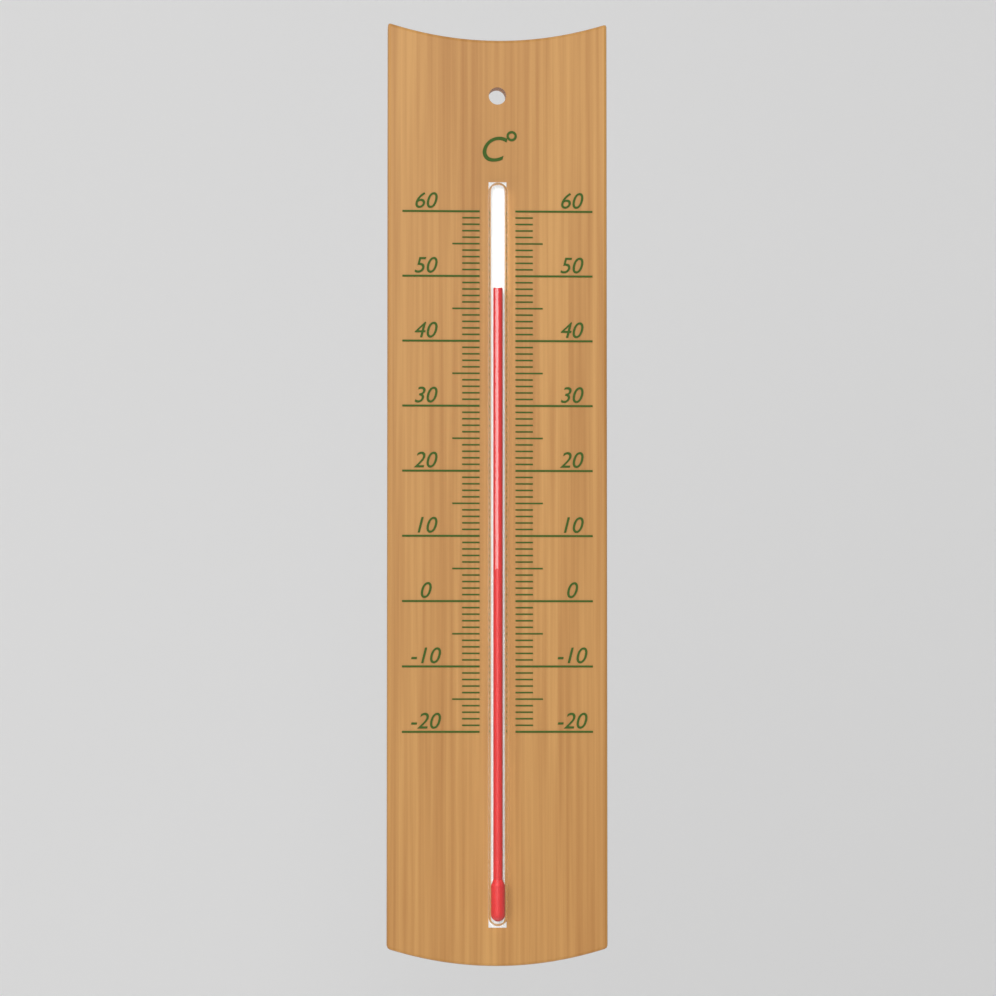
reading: 48 °C
